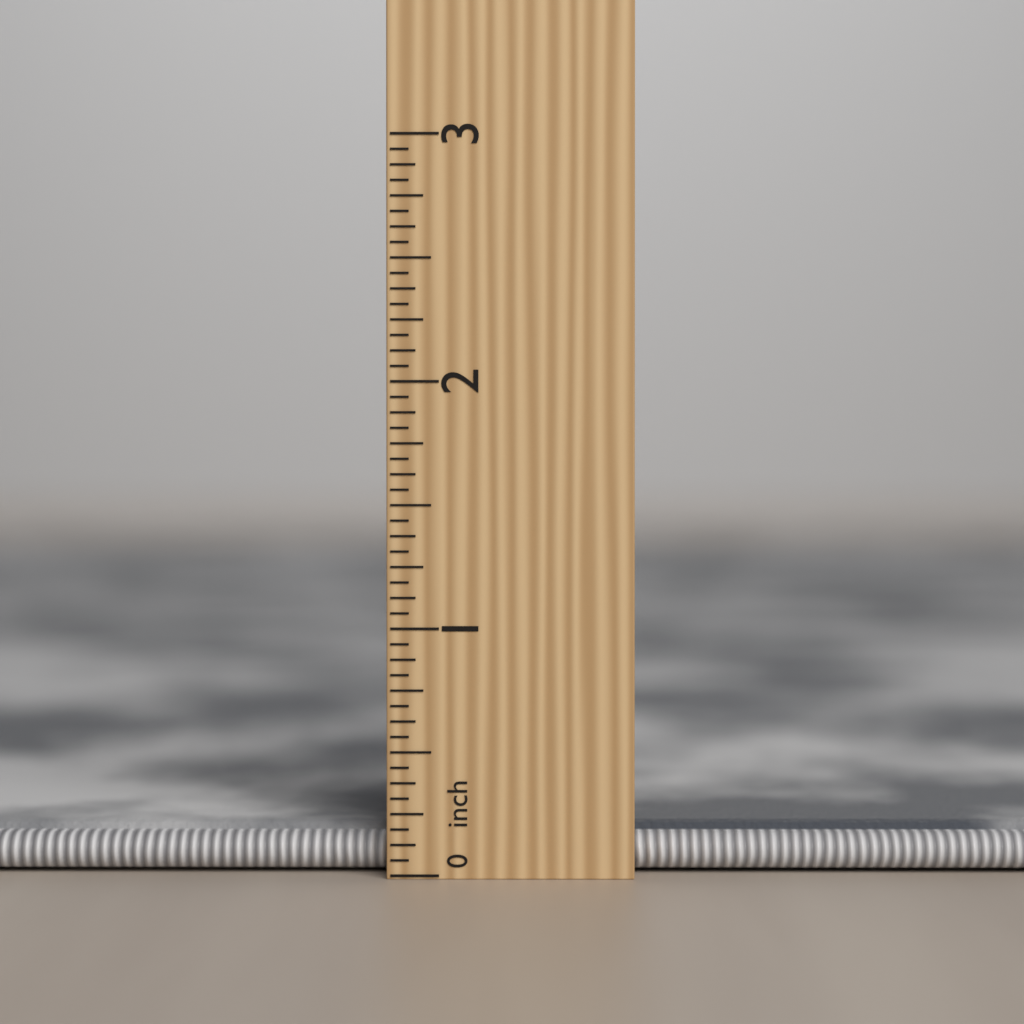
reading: 0.1875 in
